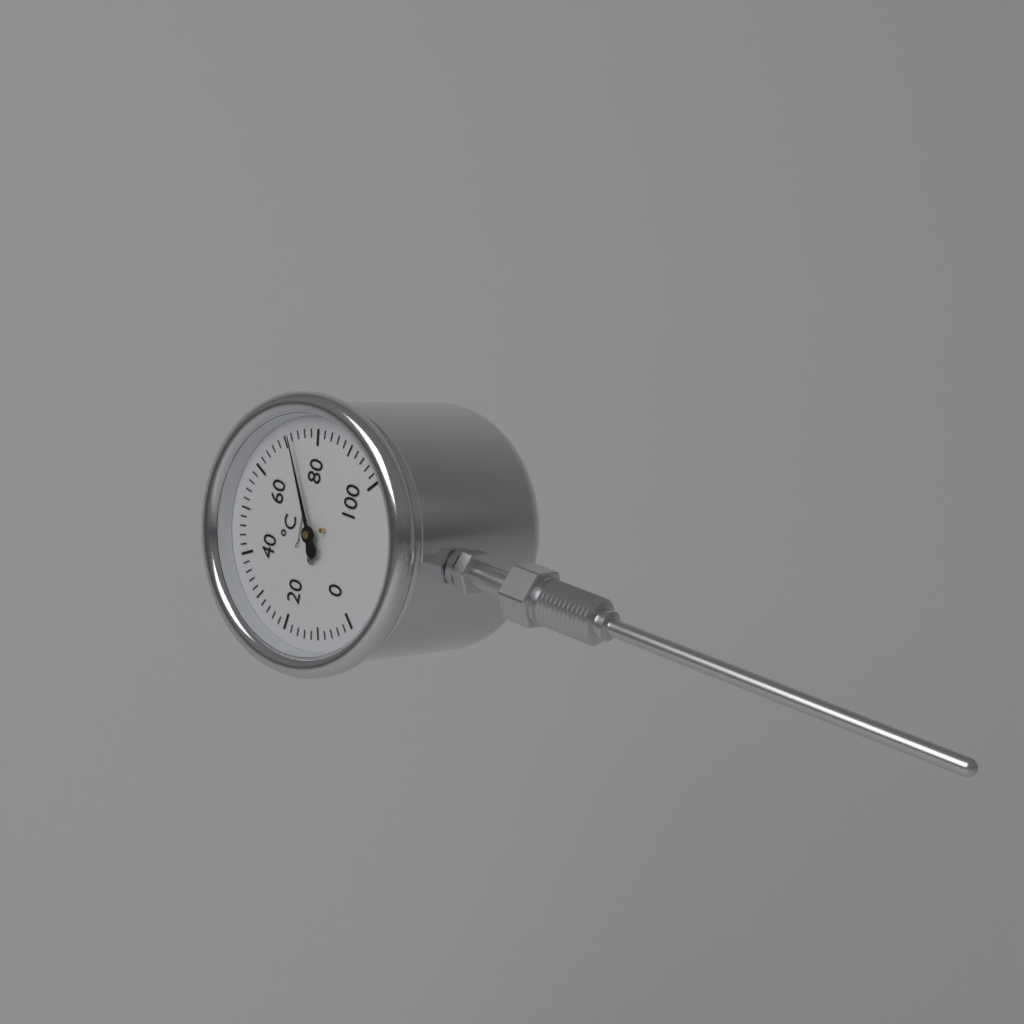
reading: 72 °C
